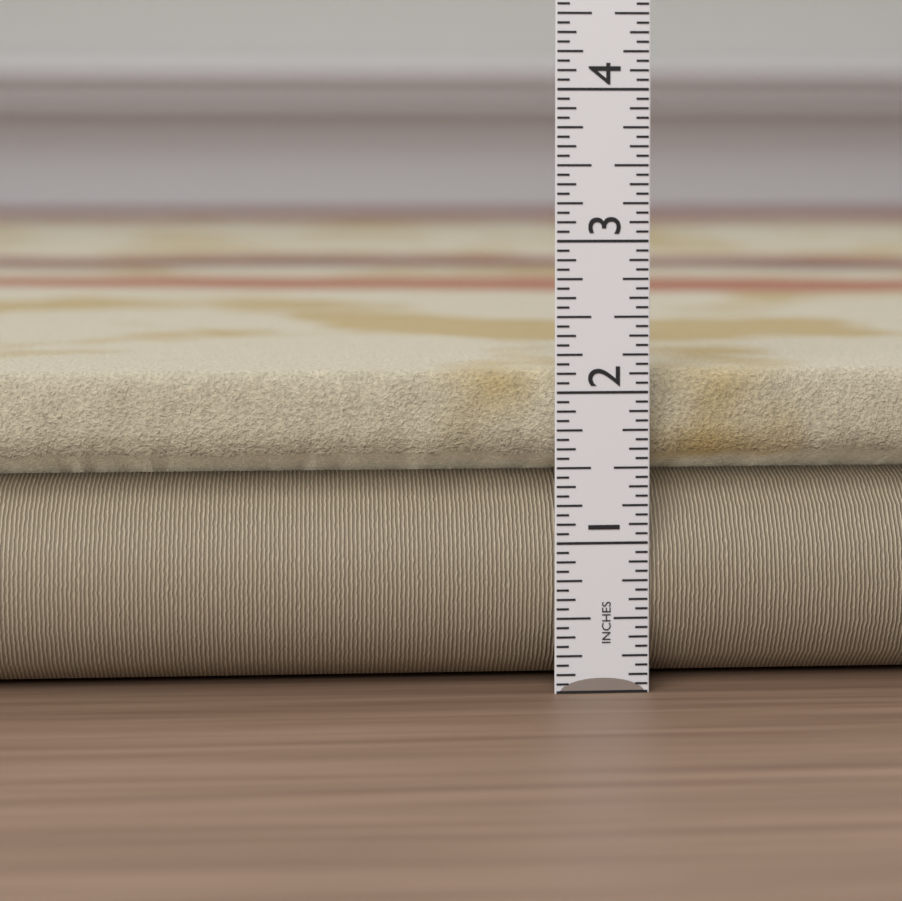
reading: 2.1250 in
